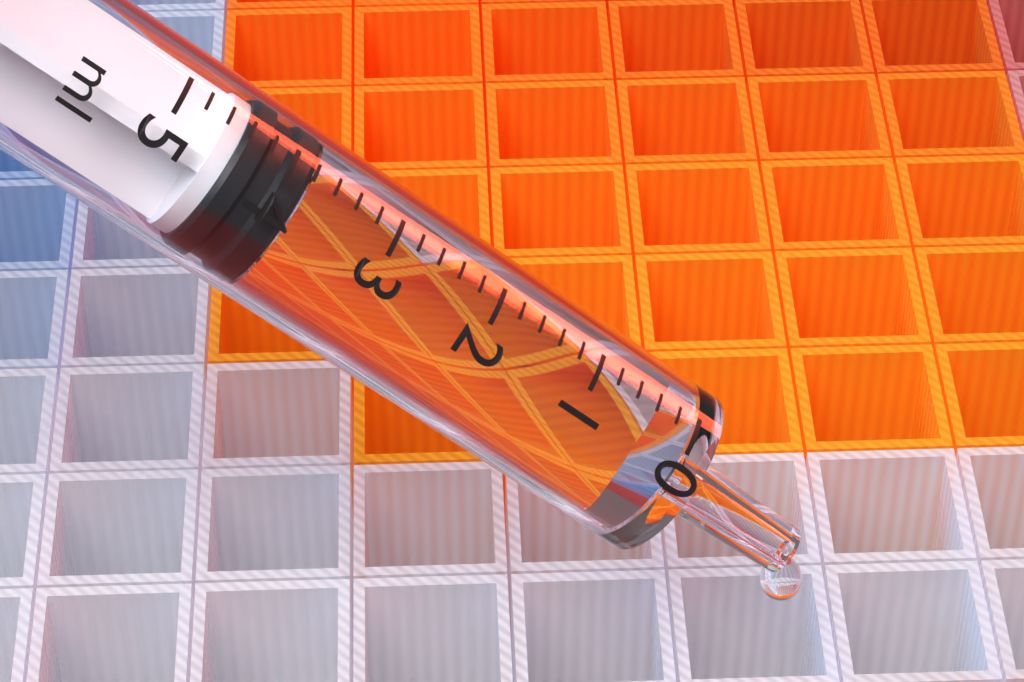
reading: 3.8 ml
